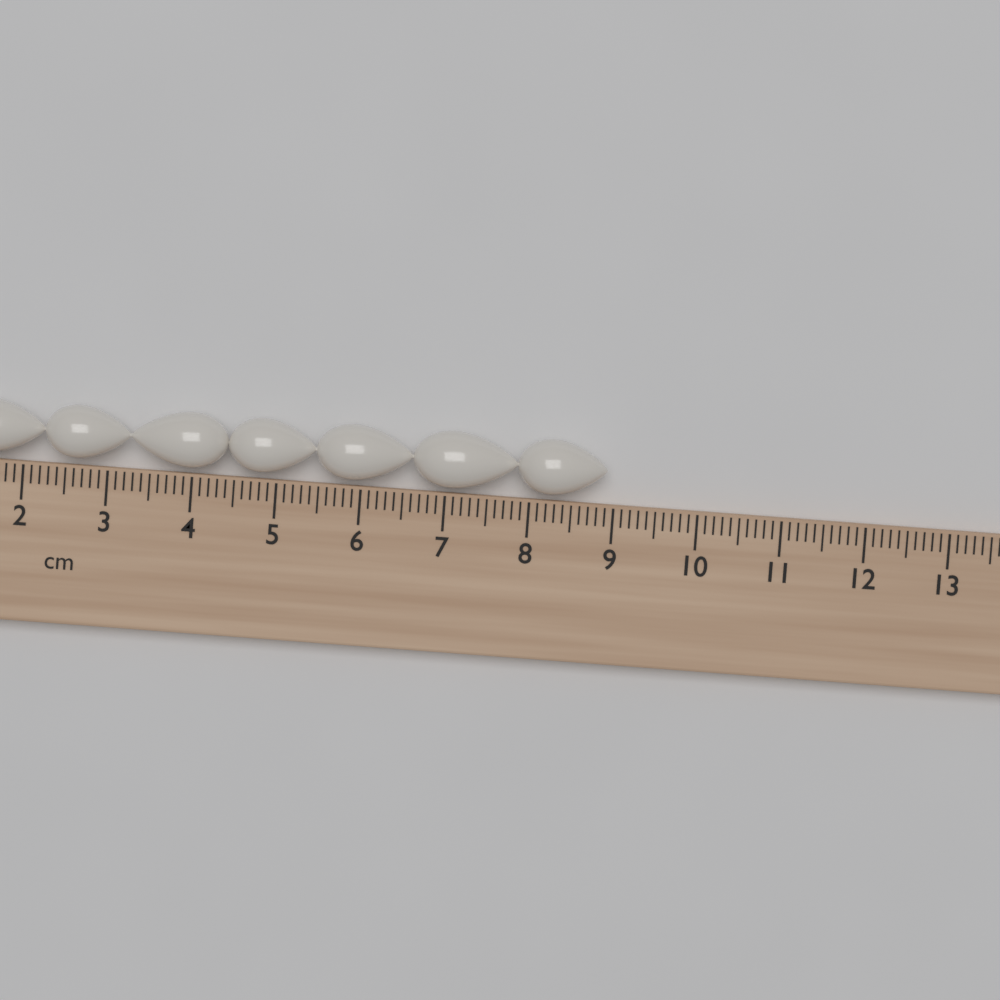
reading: 8.9 cm
